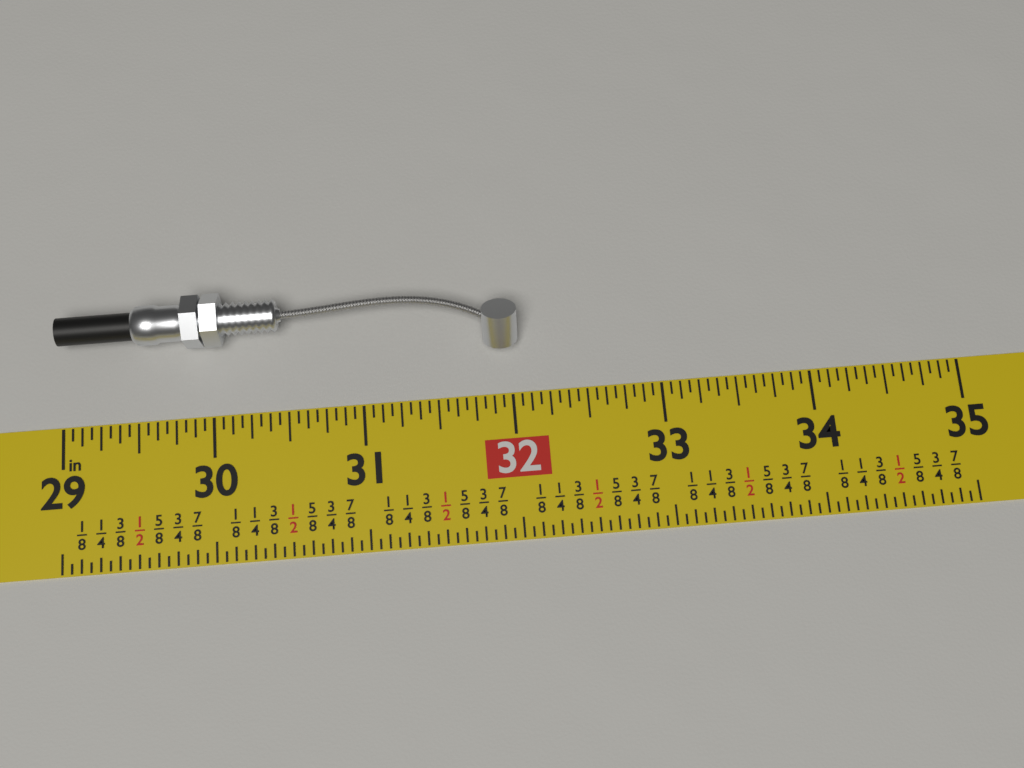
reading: 32.0625 in
